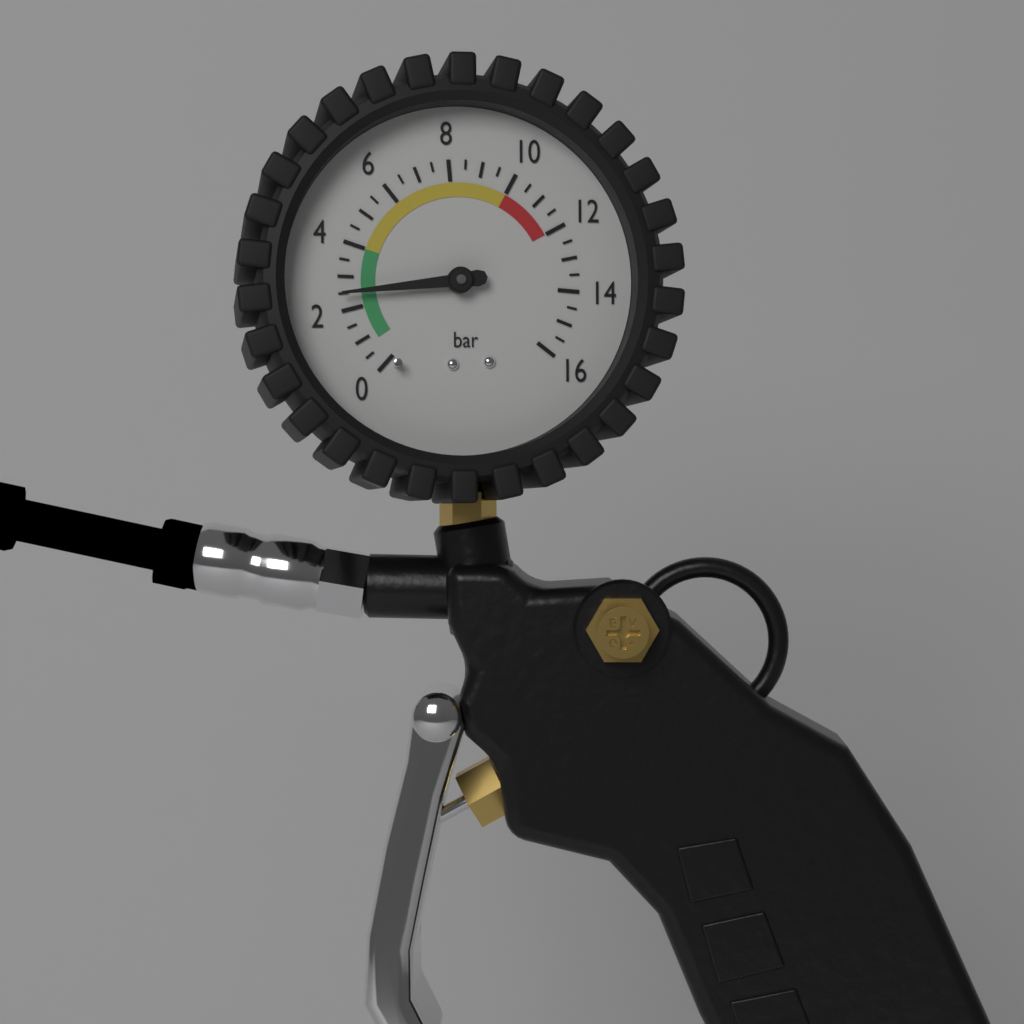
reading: 2.5 bar
